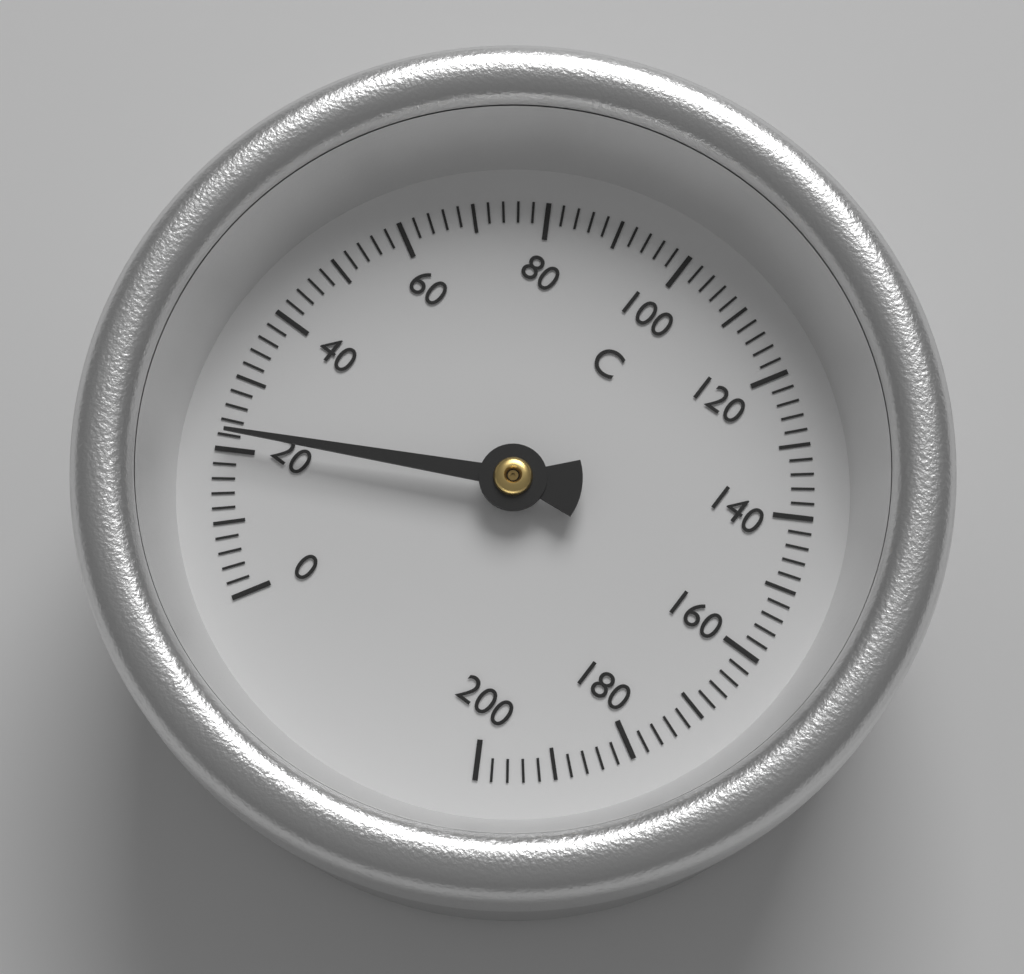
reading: 22 °C
